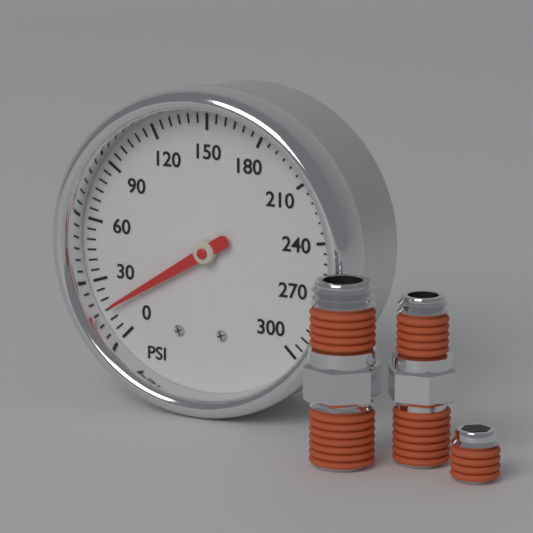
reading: 15 psi
